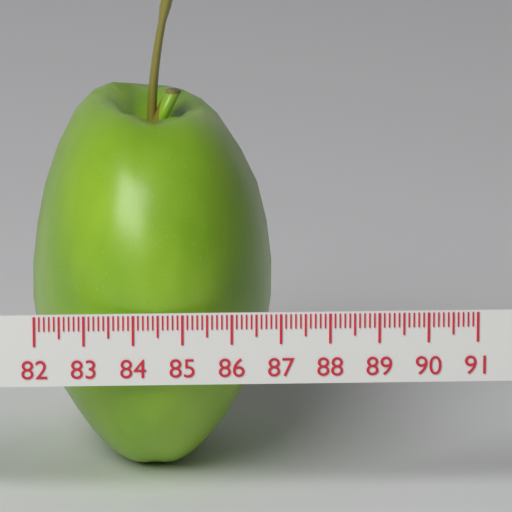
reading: 87.0 (no unit)
